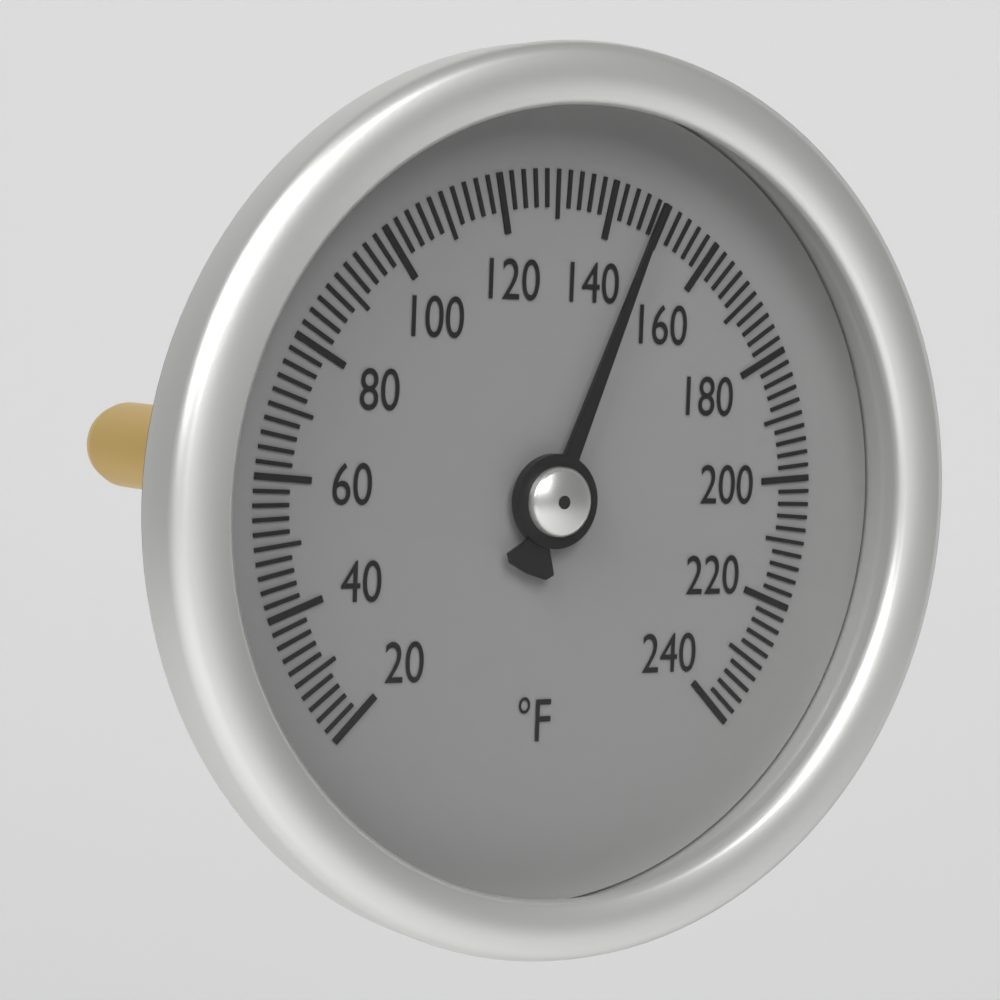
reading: 148 °F
